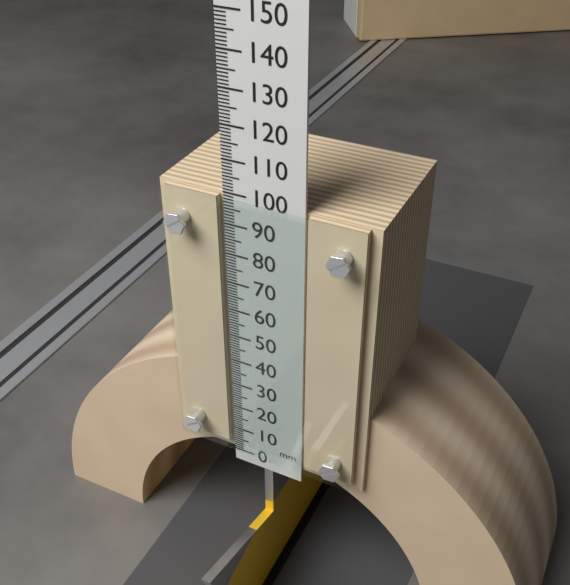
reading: 99 mm
